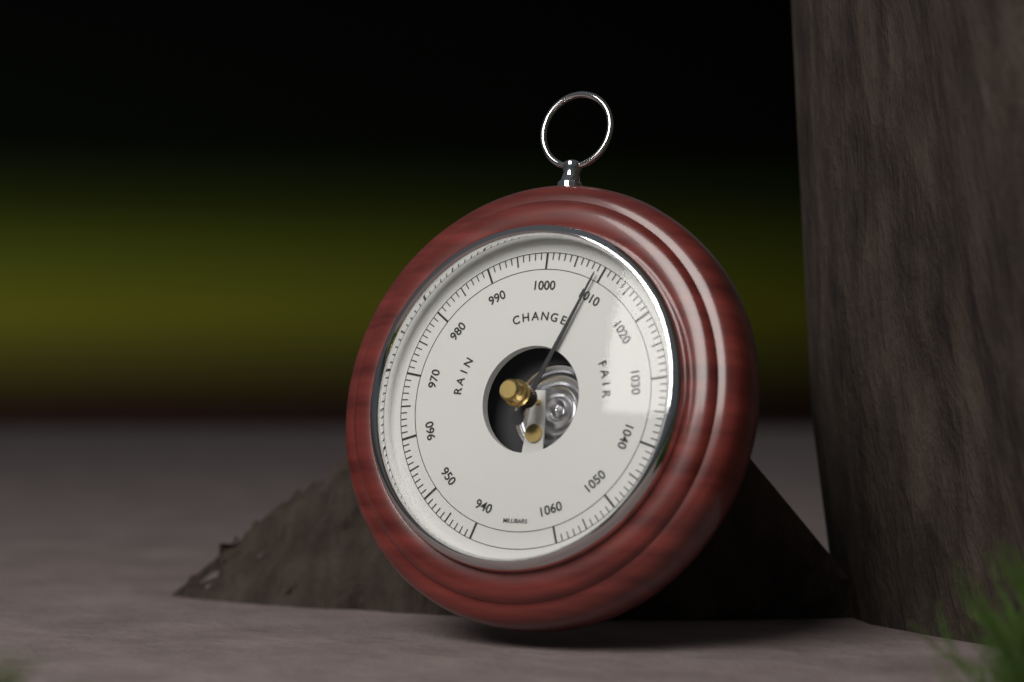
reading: 1009 mbar
